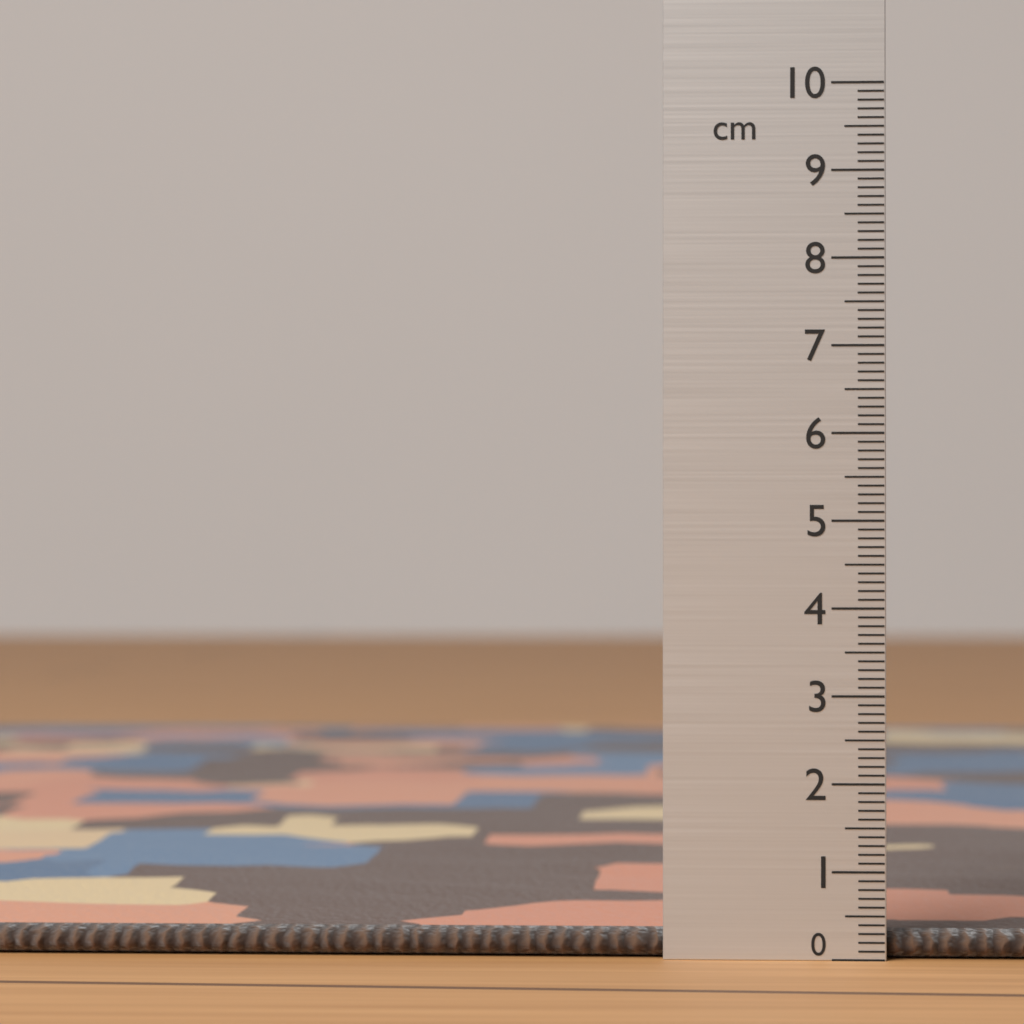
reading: 0.3 cm
